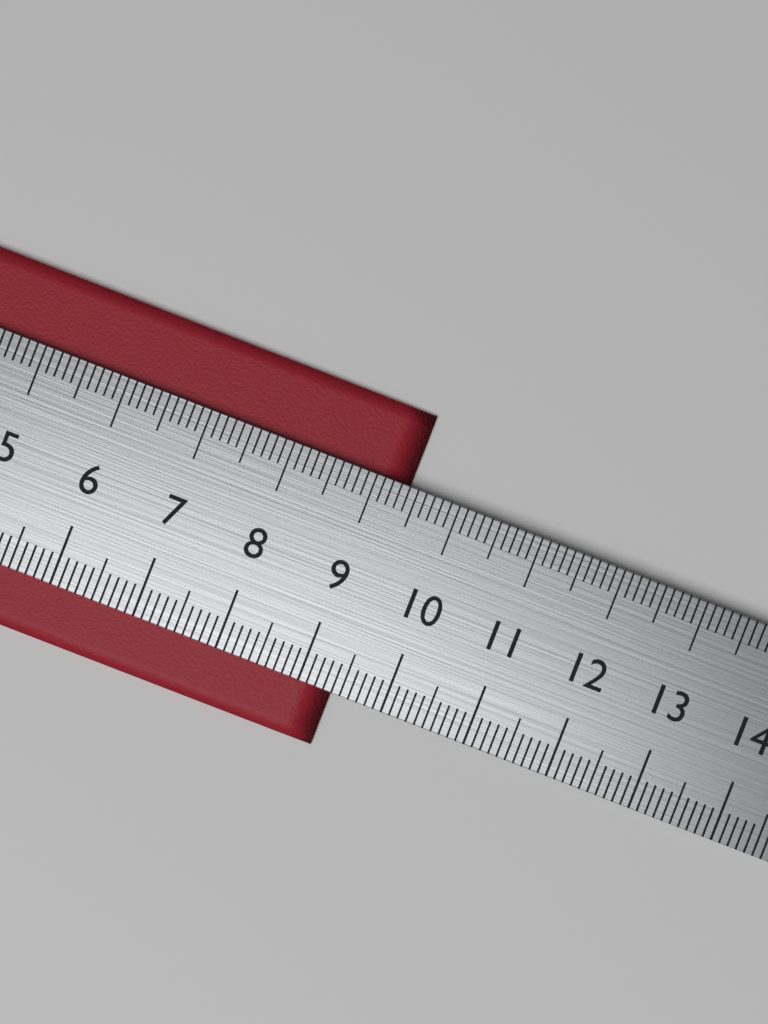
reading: 9.4 cm
